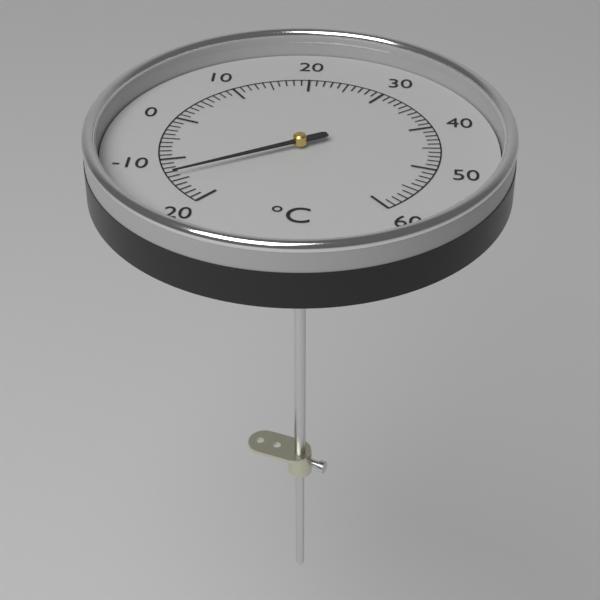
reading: -14 °C
